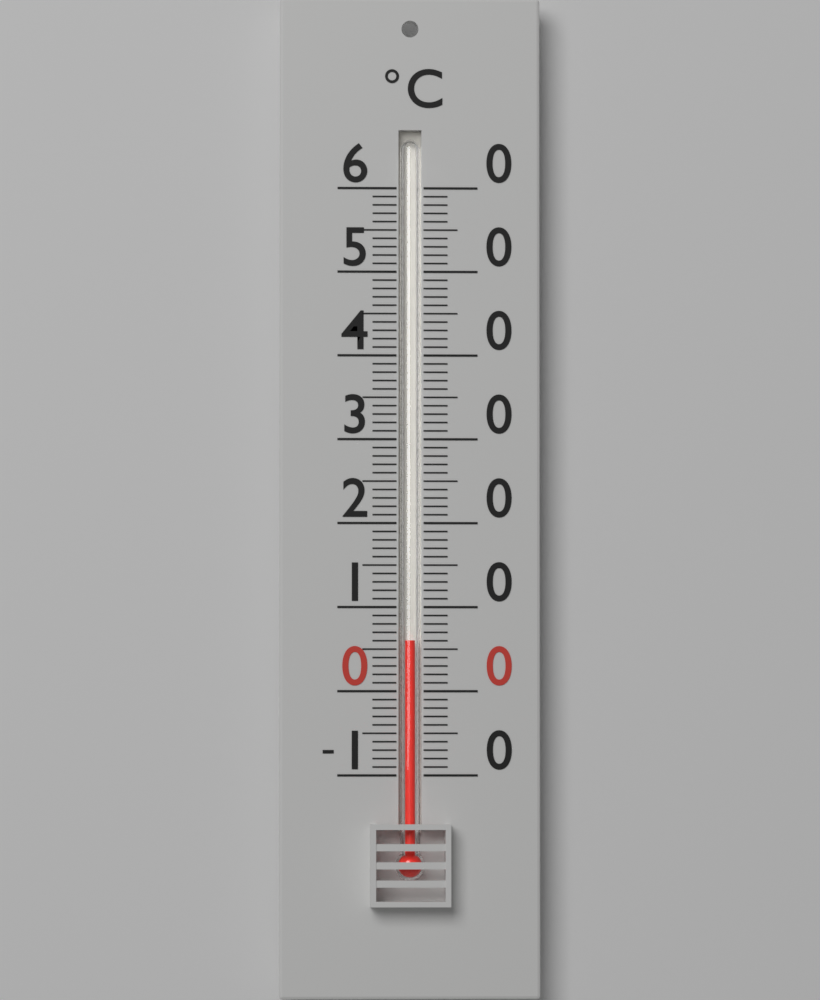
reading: 6 °C
